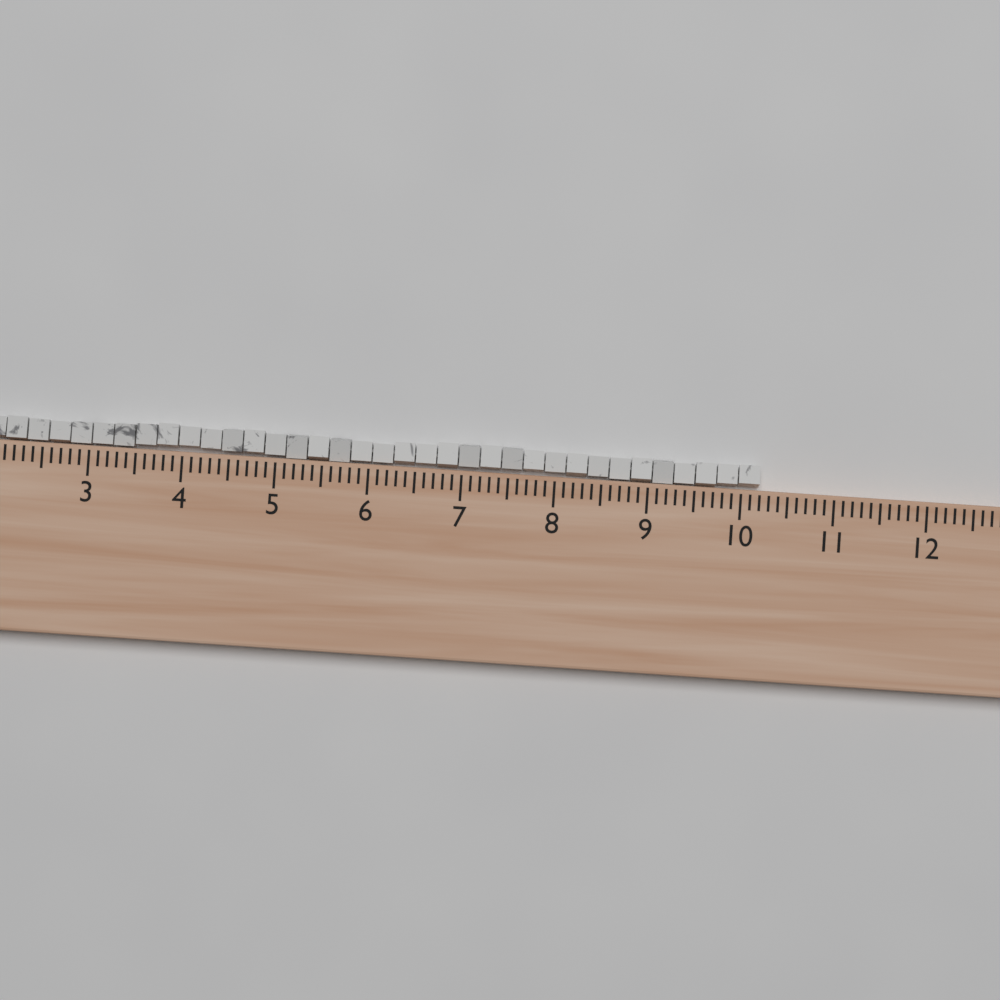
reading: 10.2 (no unit)
